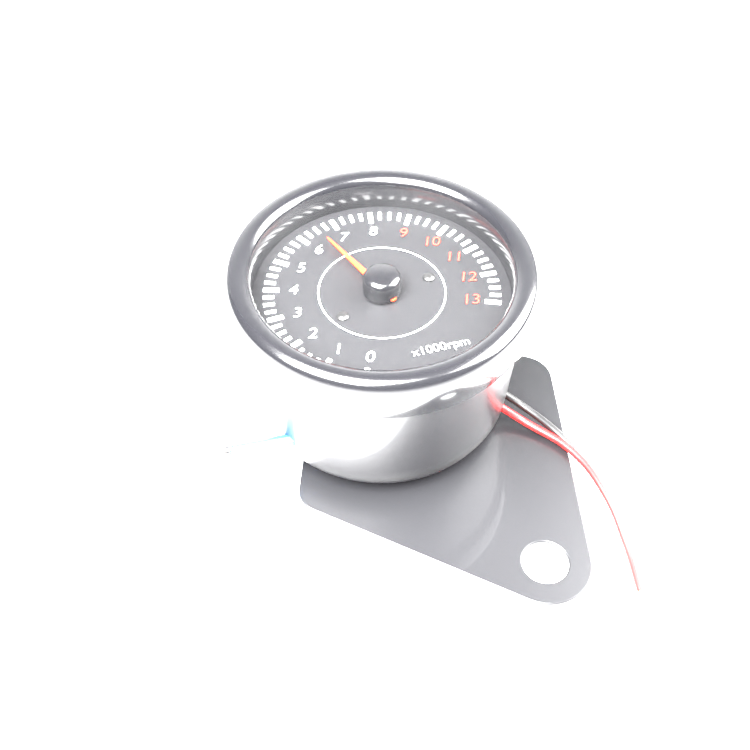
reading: 6.50 x1000 rpm
